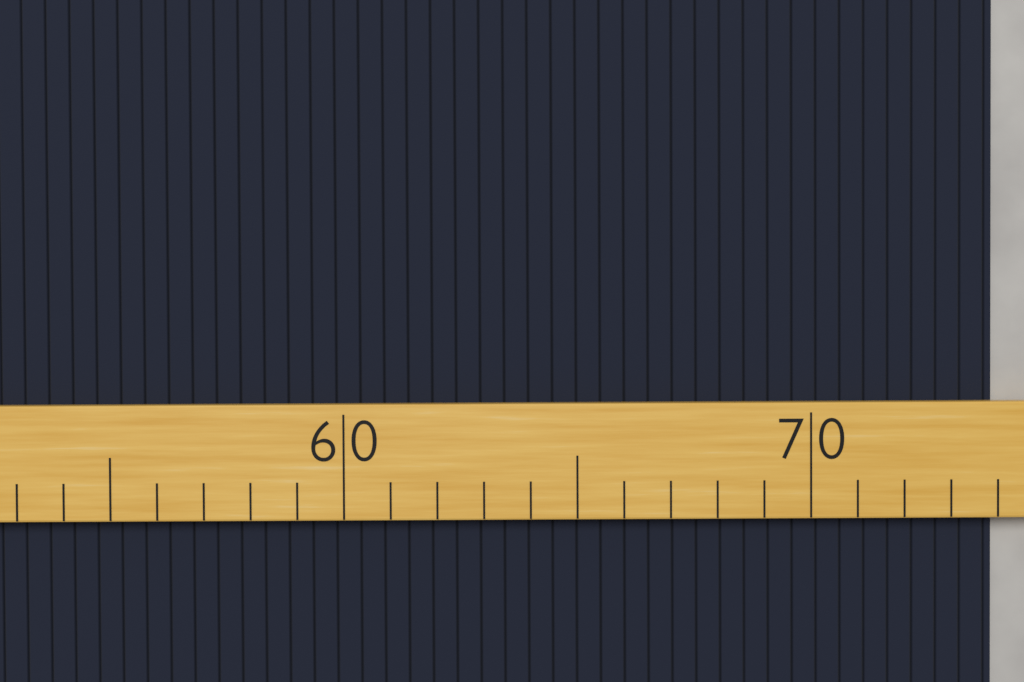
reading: 74 (no unit)
